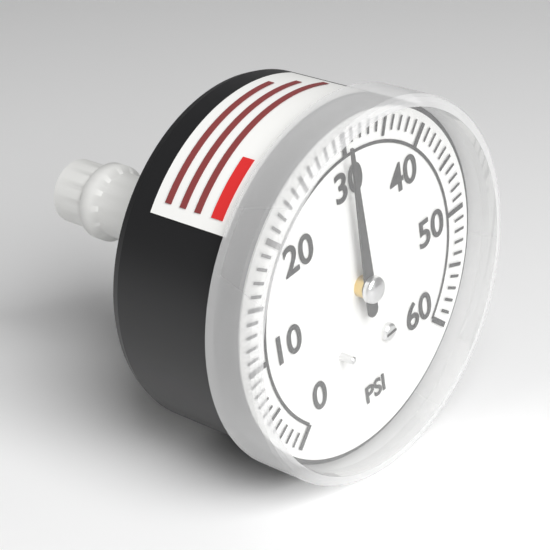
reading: 30 psi
